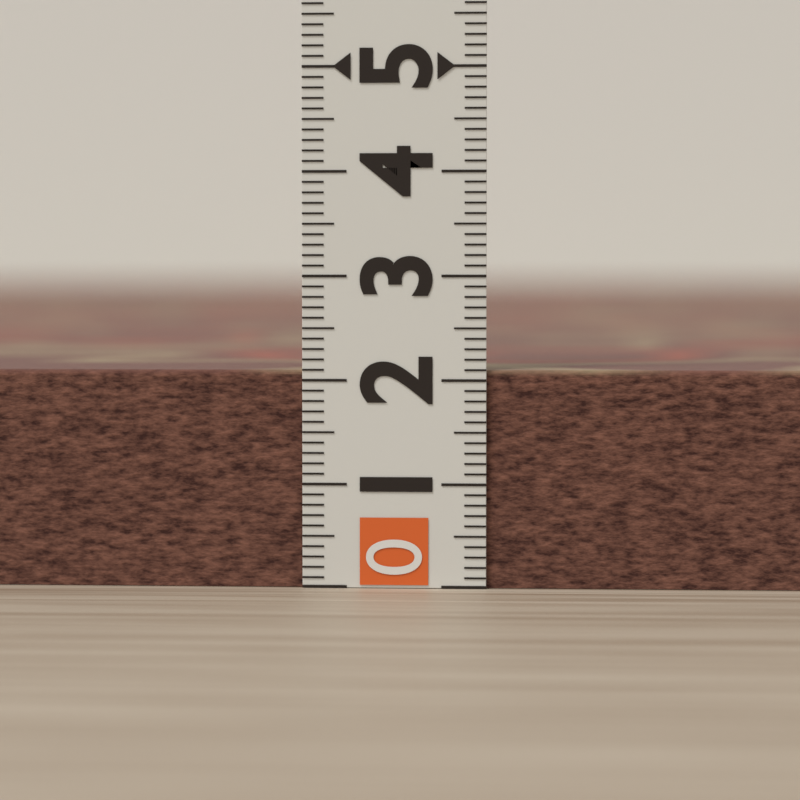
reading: 2.1 (no unit)
